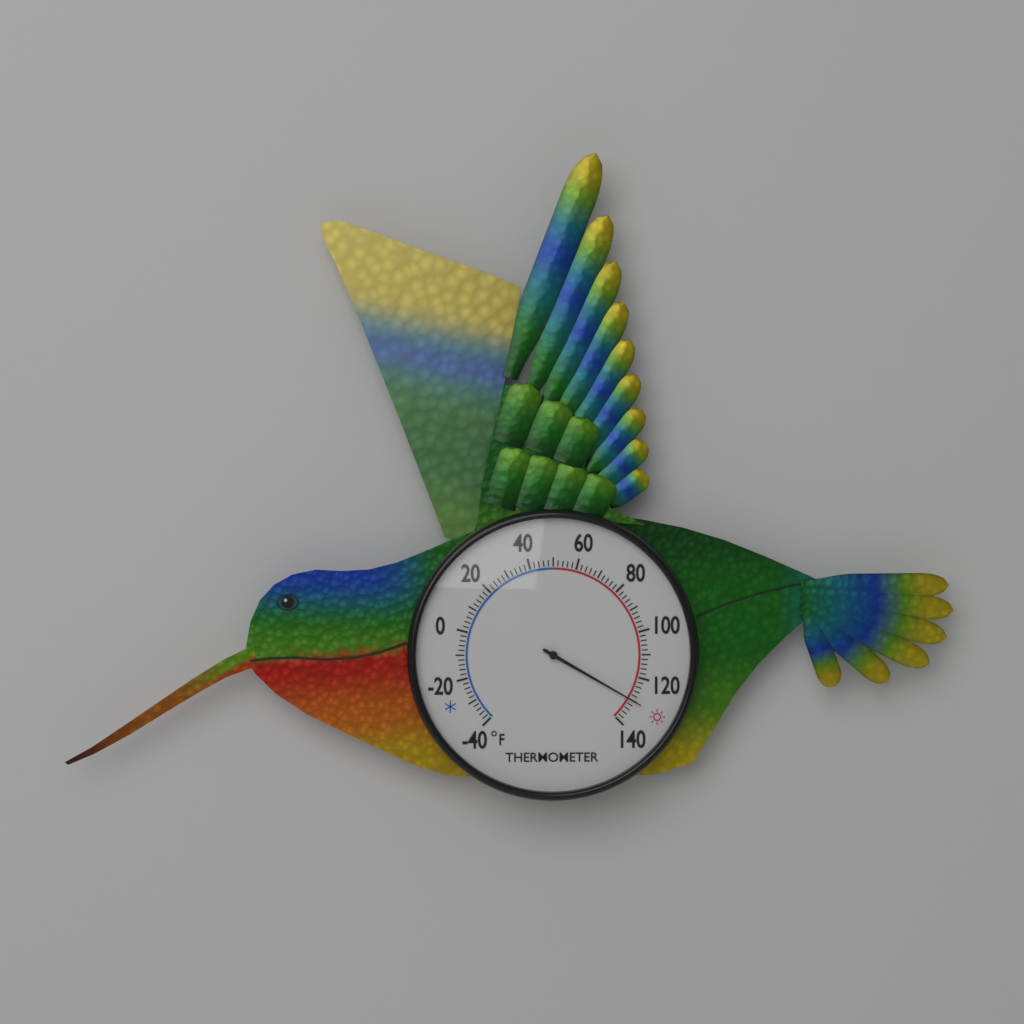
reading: 130 °F
